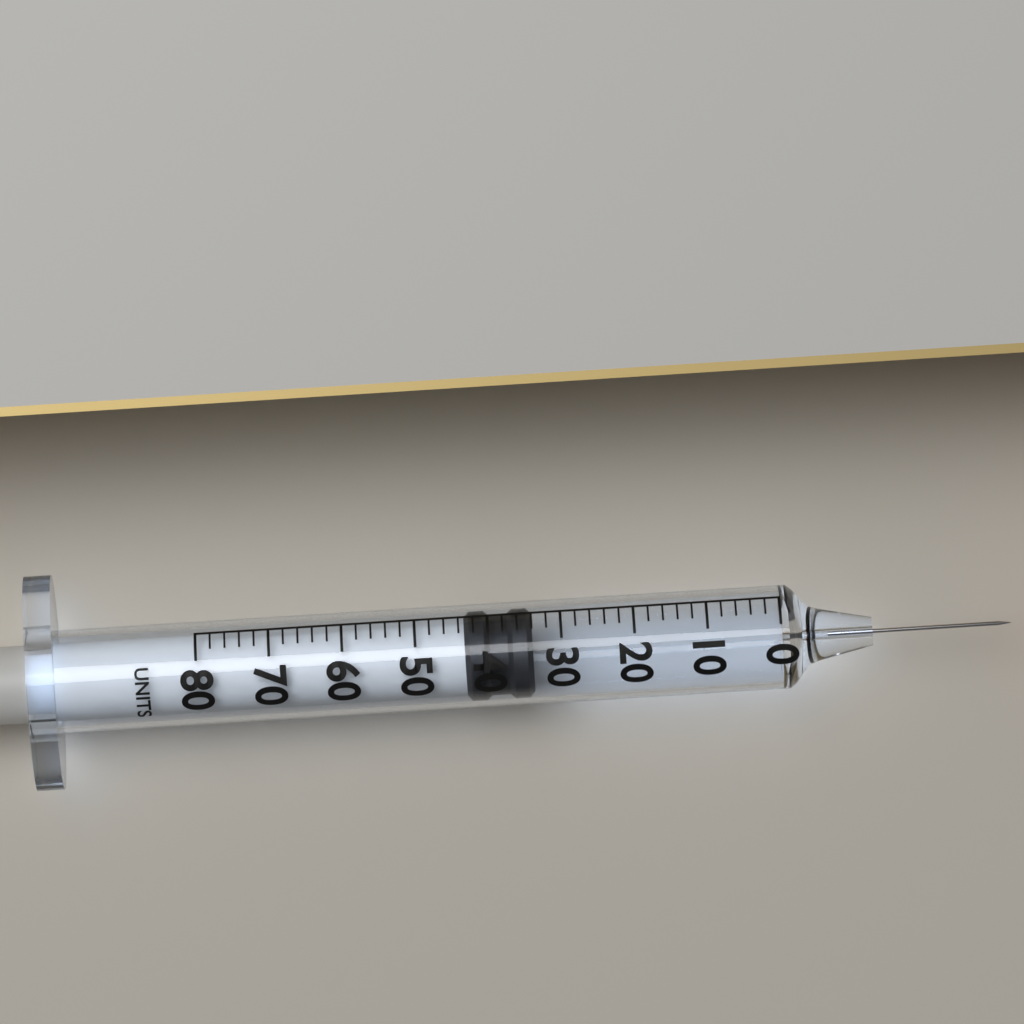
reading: 34 units
